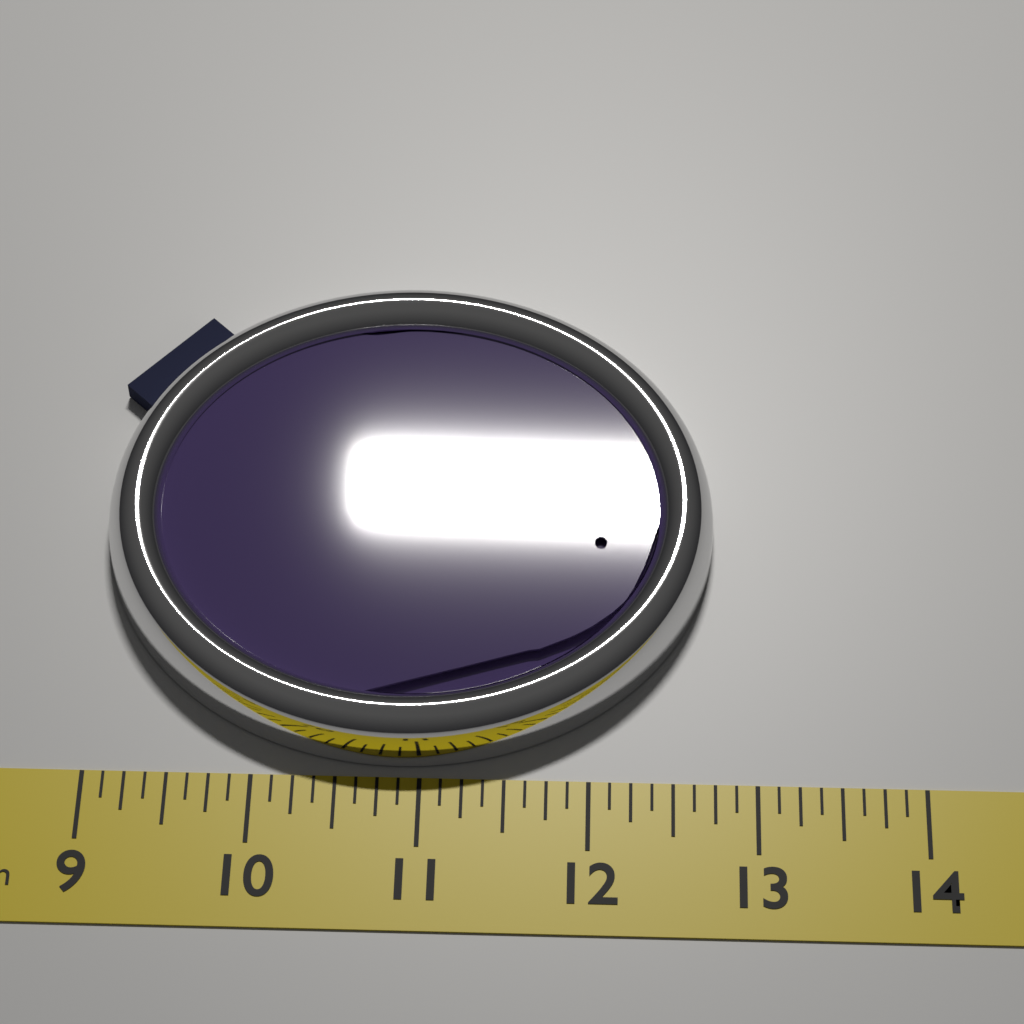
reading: 12.750 in
